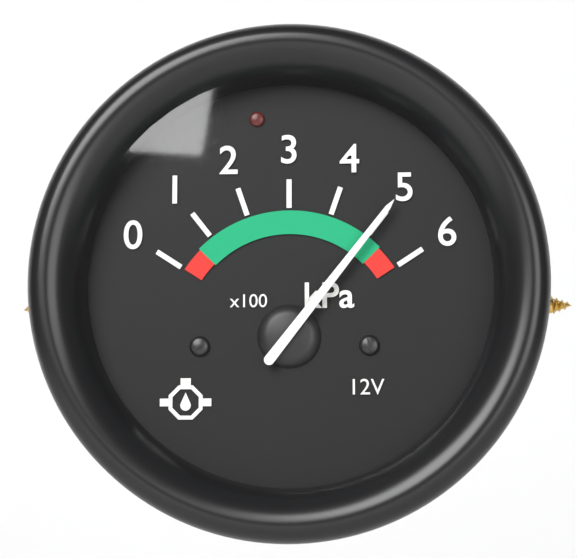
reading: 500 kPa
